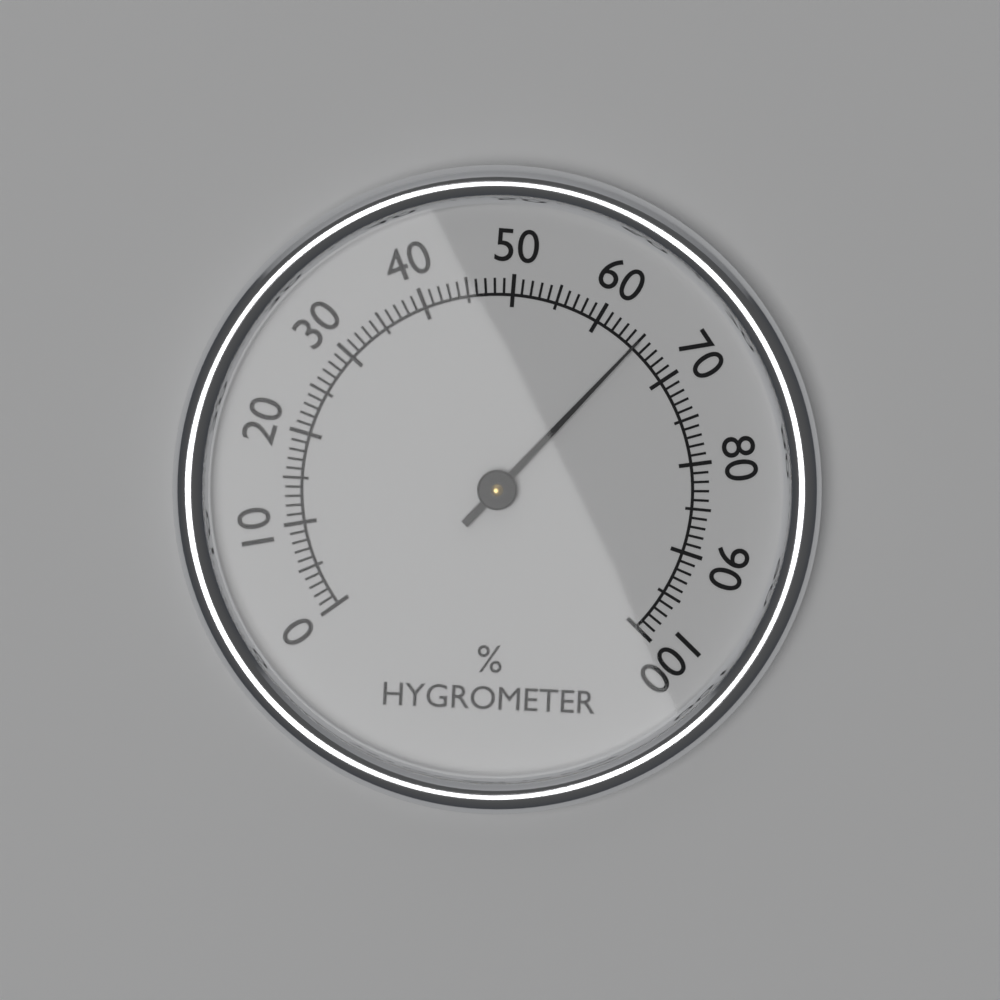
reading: 65 %
